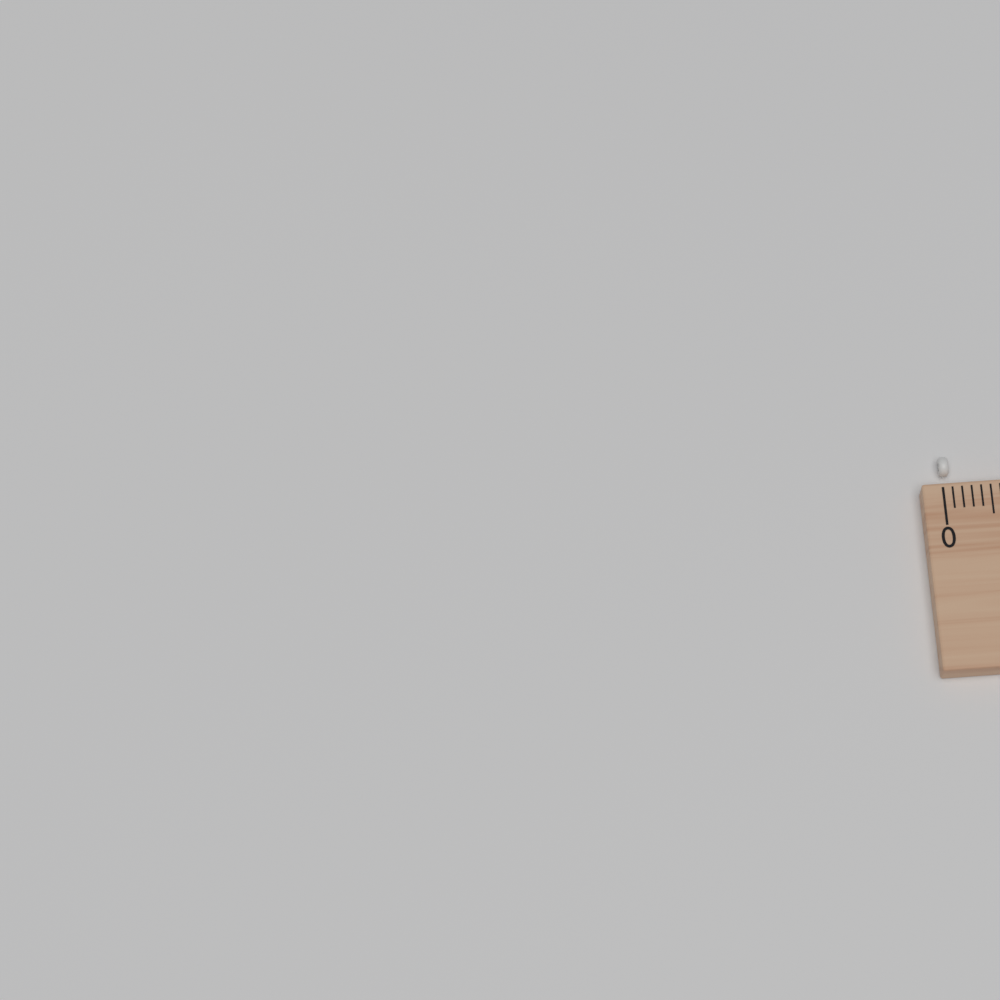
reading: 0.1 cm
